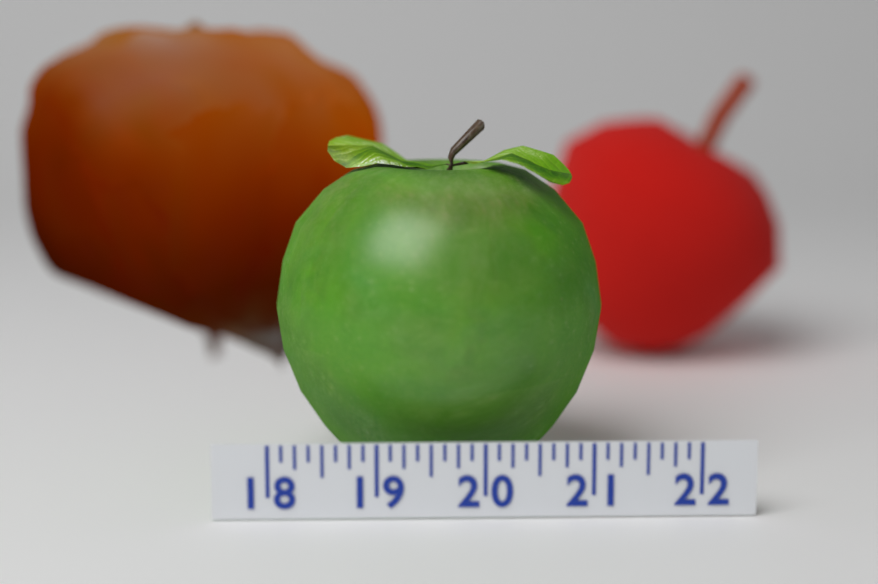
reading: 21.250 (no unit)
